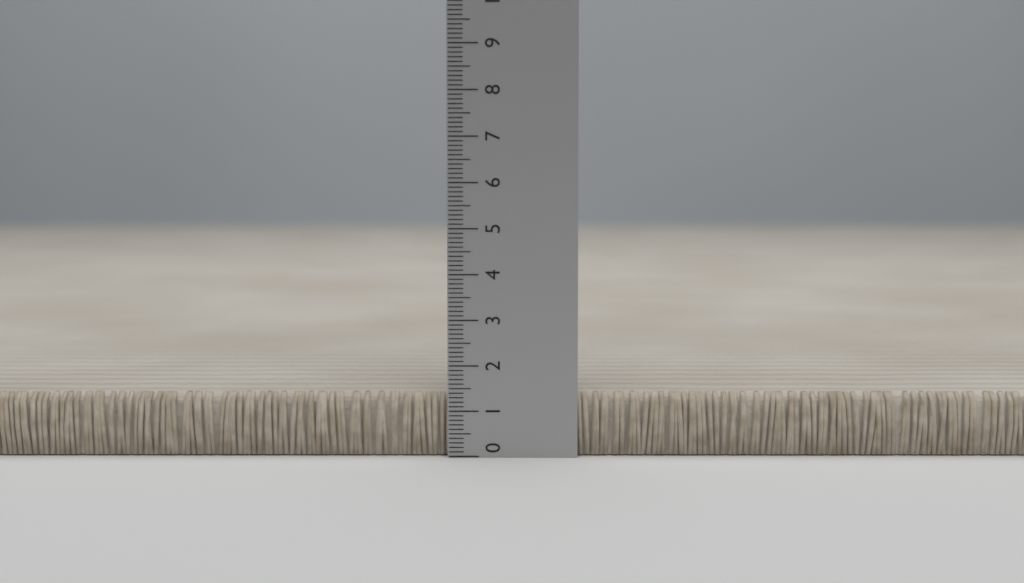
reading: 1.4 (no unit)
